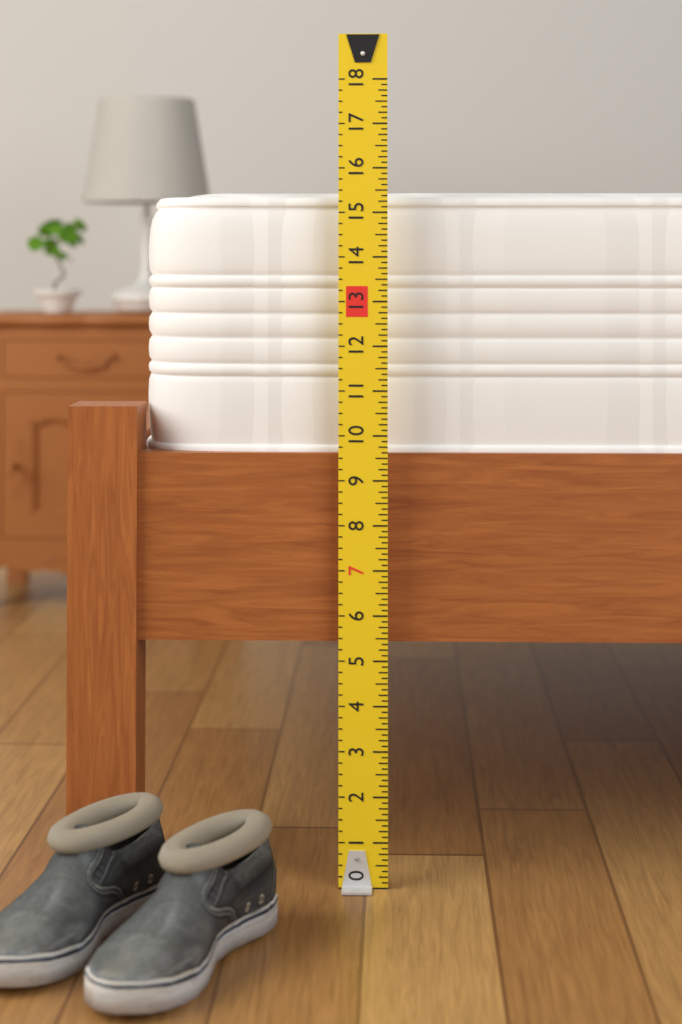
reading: 15.500 (no unit)
